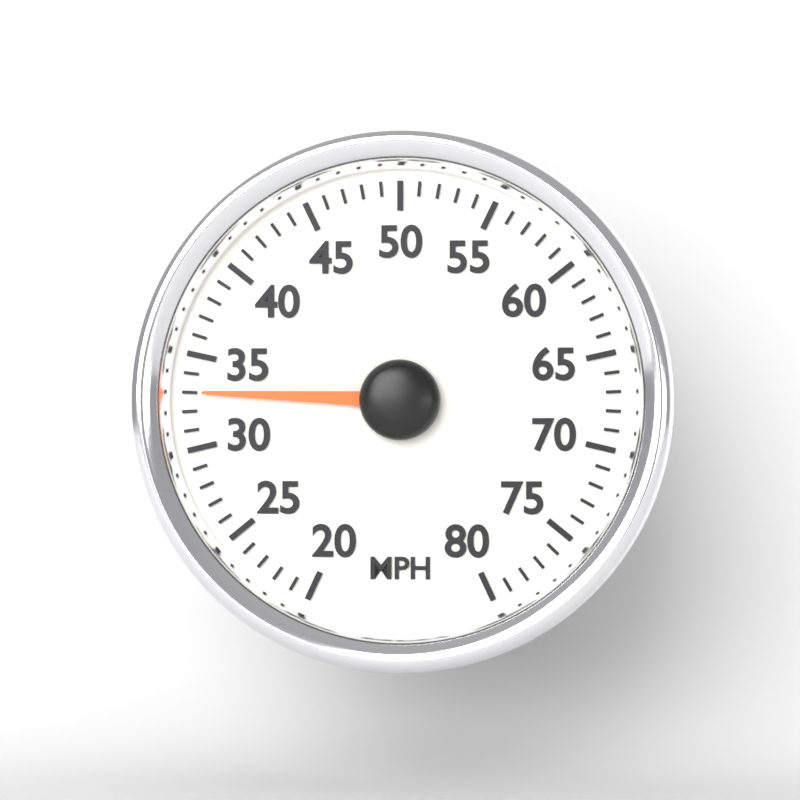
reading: 33 MPH
